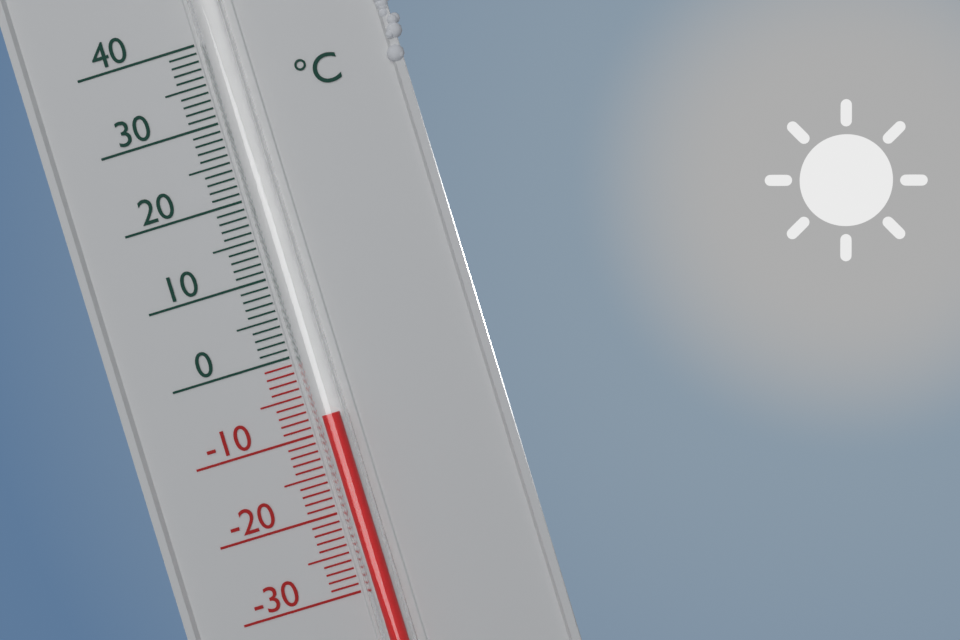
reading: -8 °C
